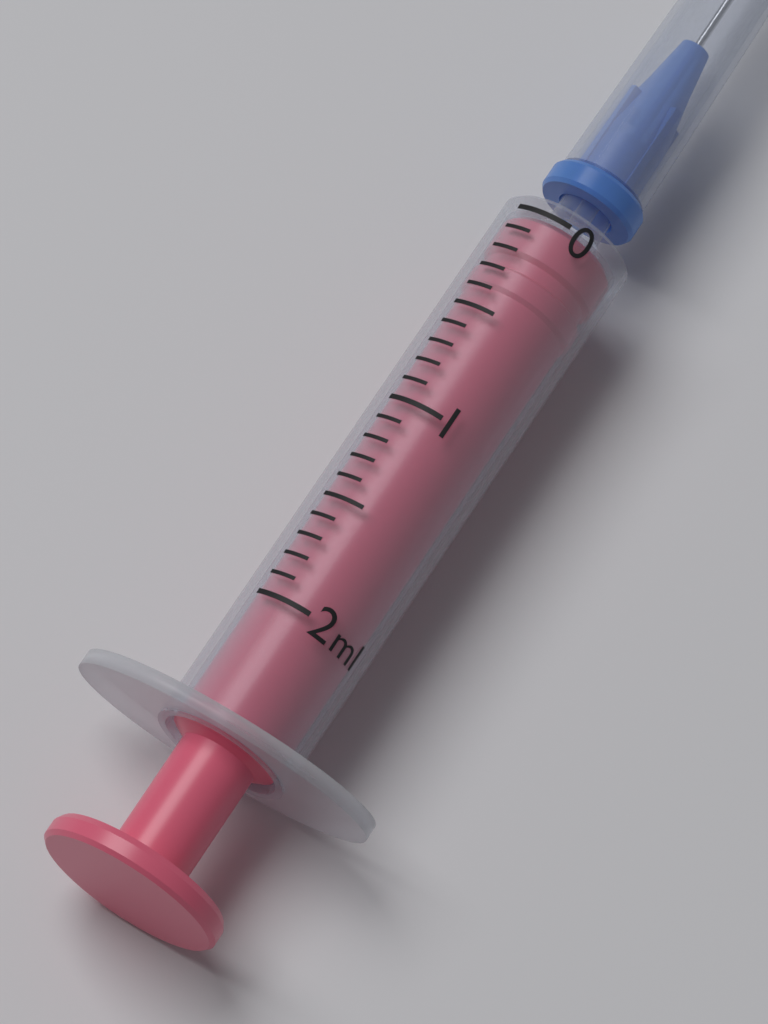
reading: 0.0 ml
